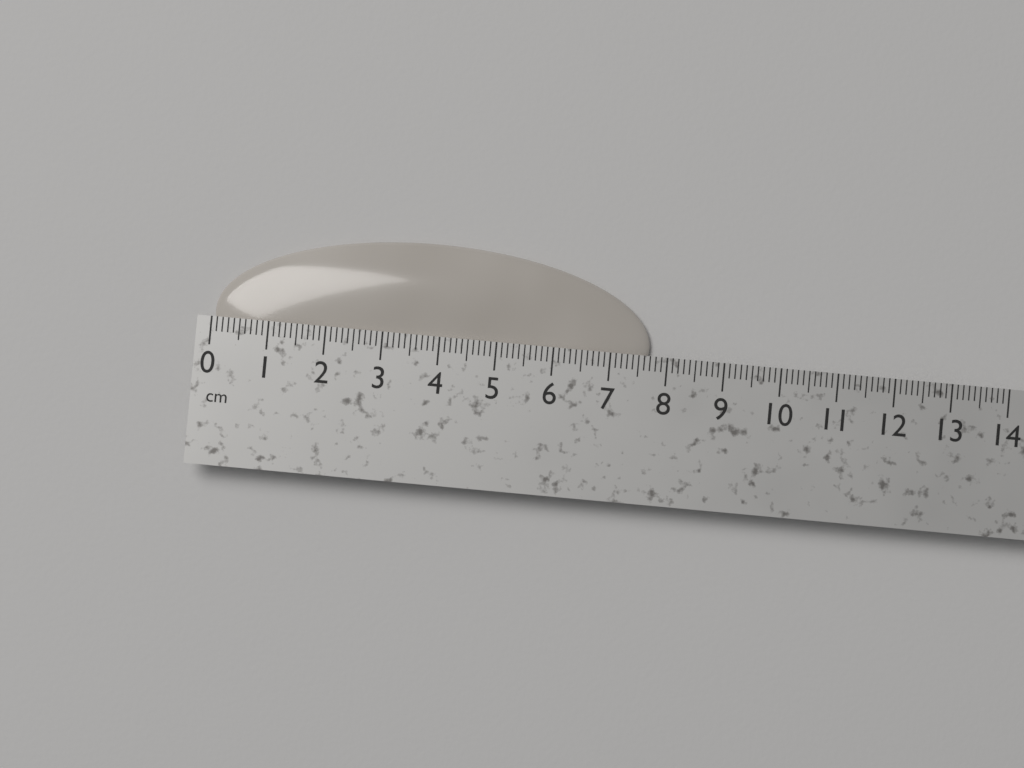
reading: 7.7 cm
